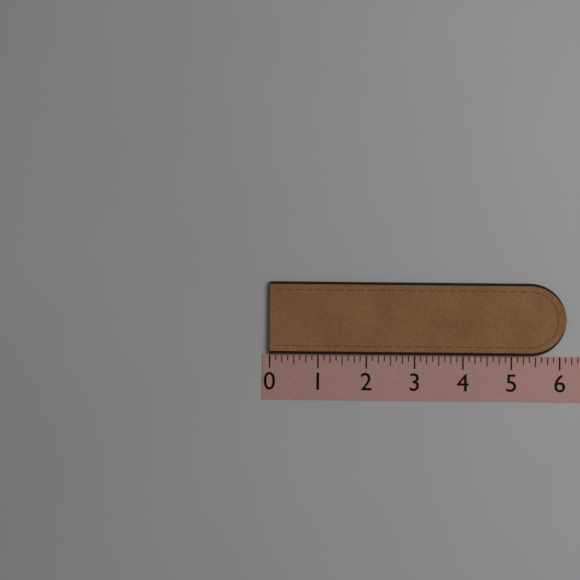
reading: 6.125 (no unit)
